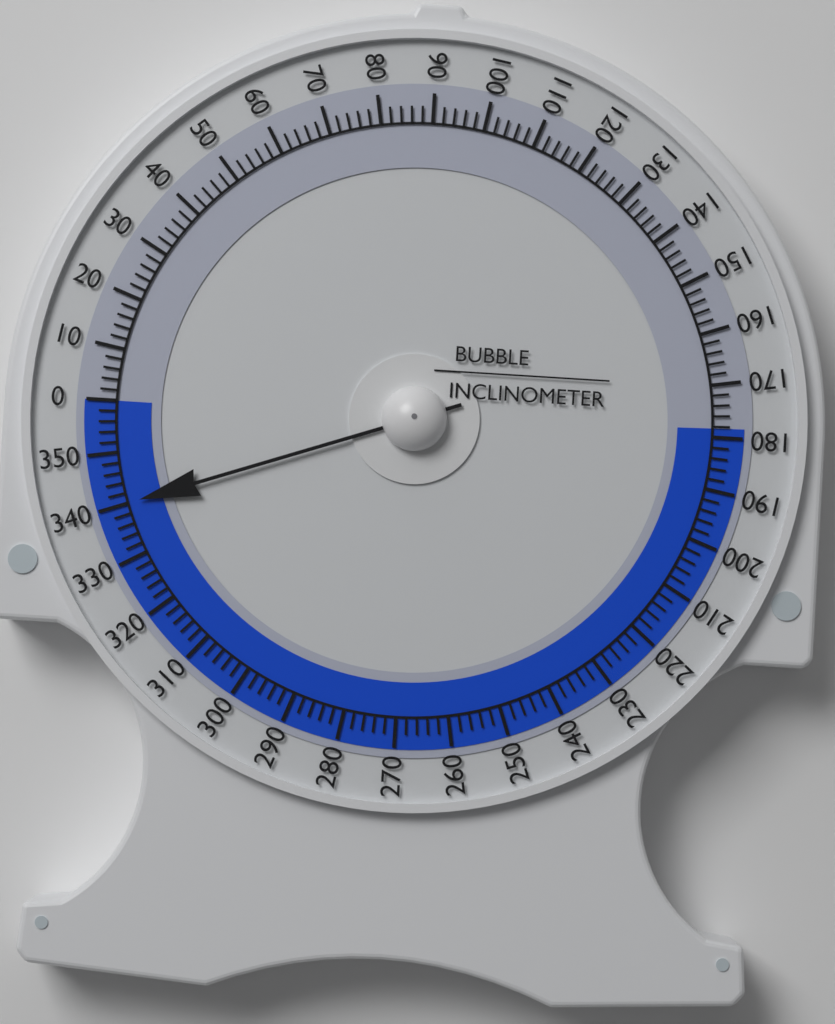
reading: 340 (no unit)
